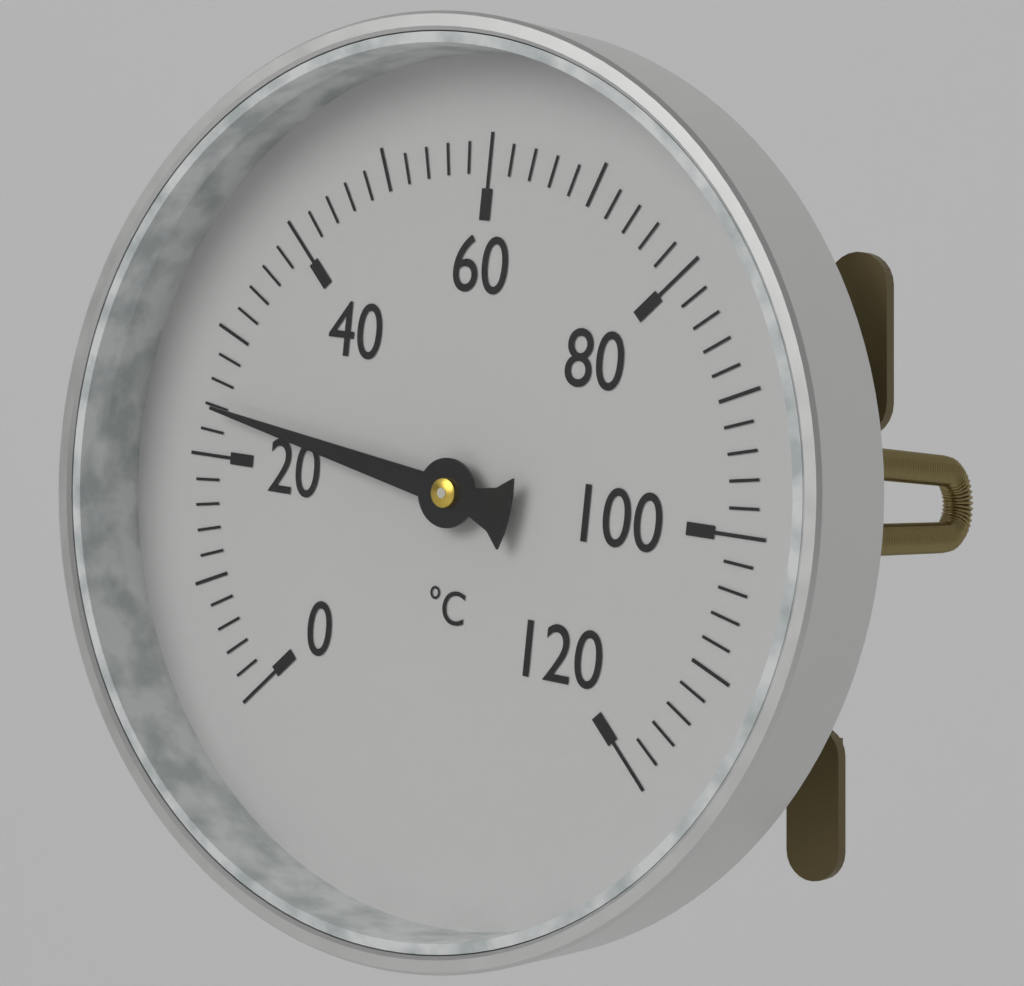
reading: 24 °C
